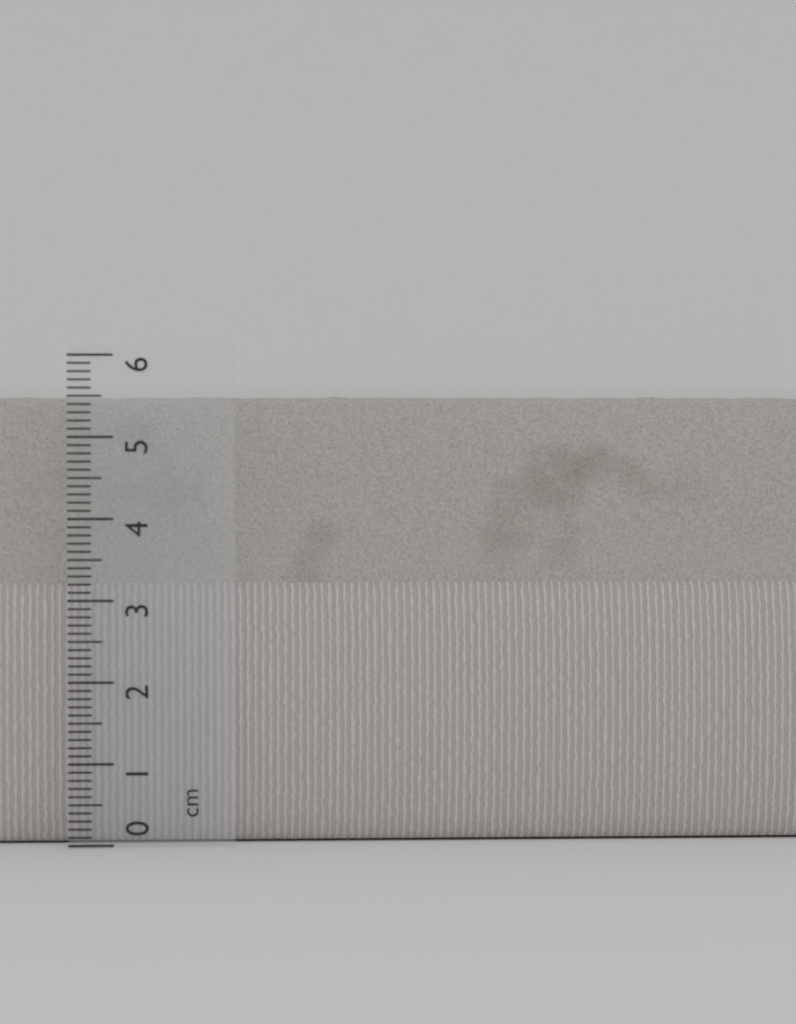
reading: 5.5 cm
